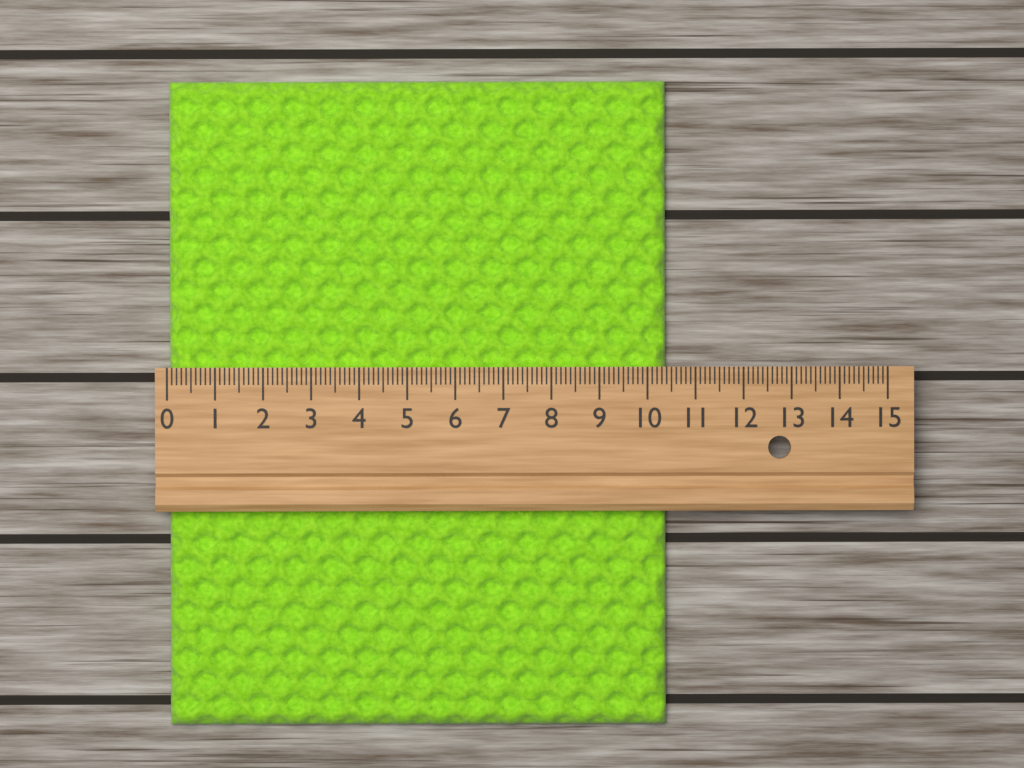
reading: 10.4 (no unit)
